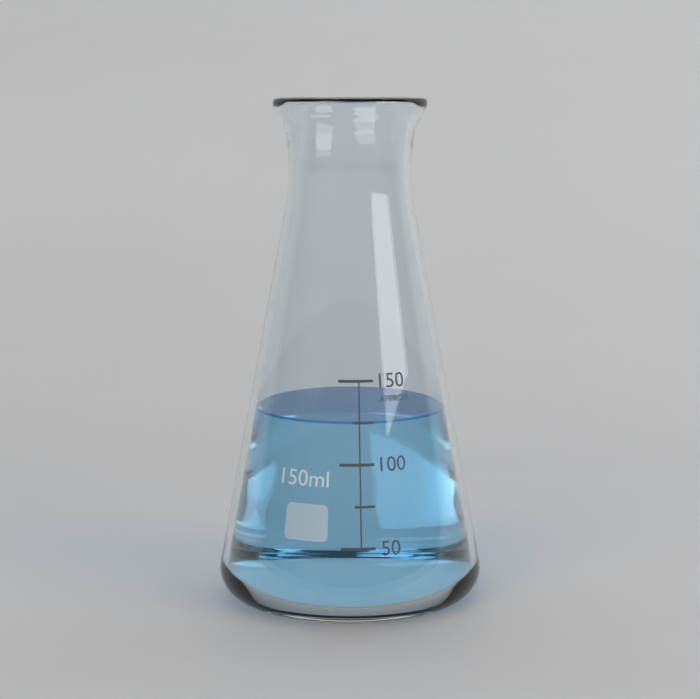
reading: 125 ml
